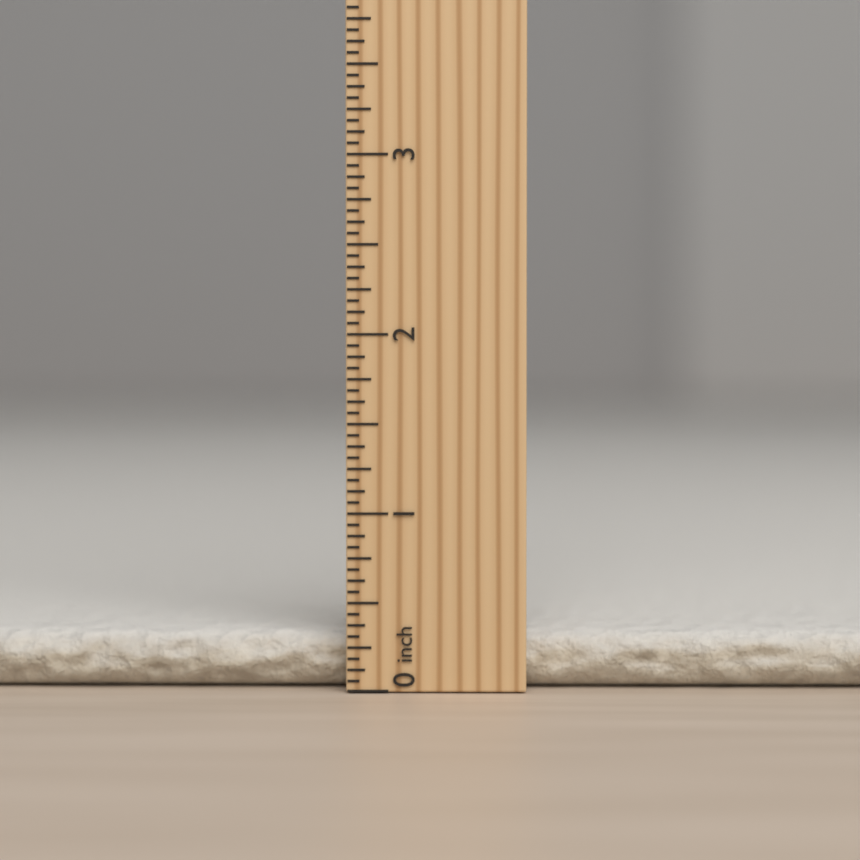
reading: 0.3125 inch
